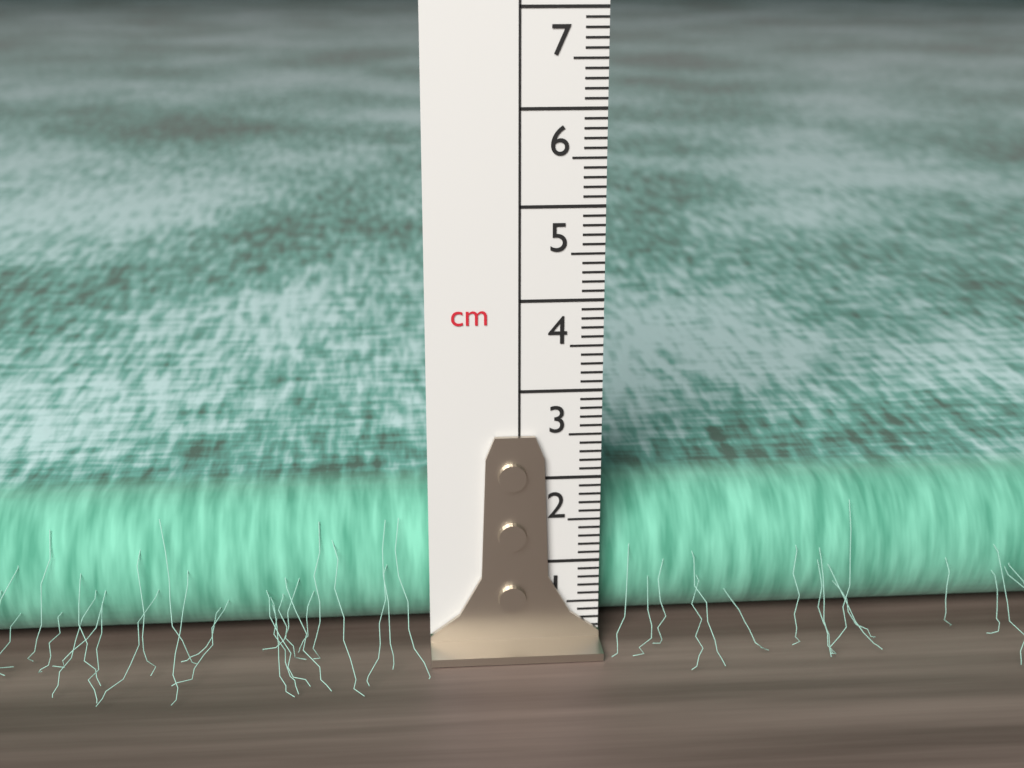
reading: 1.6 cm
